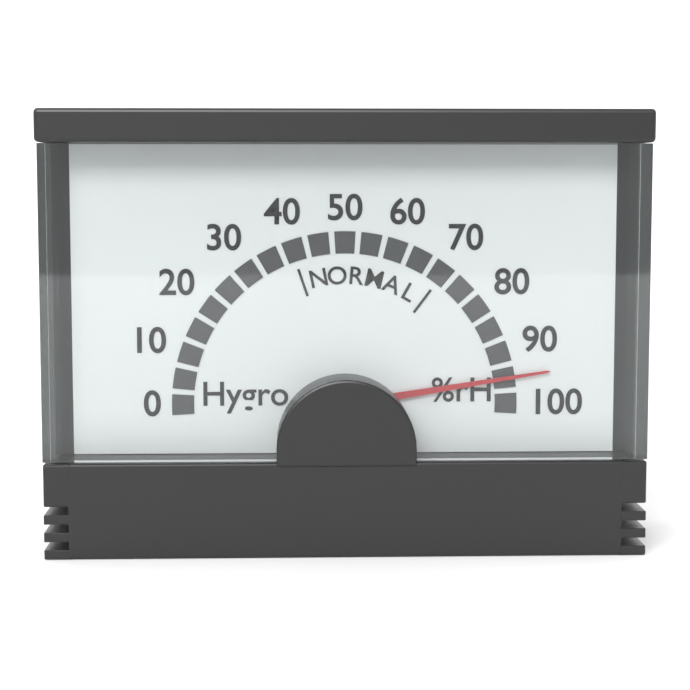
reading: 95 %rH
